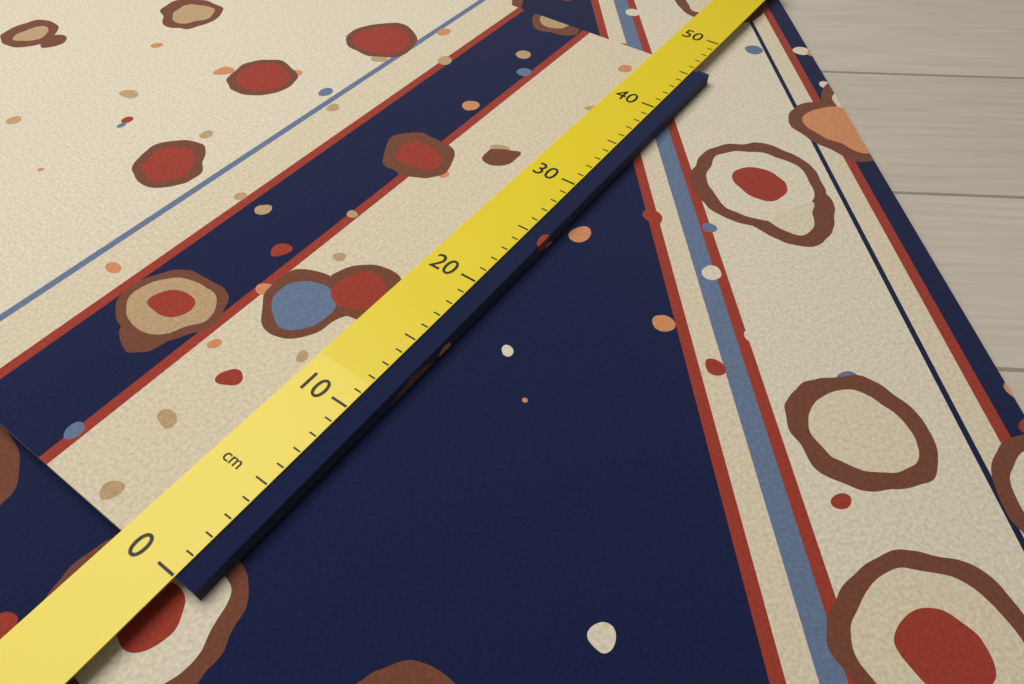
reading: 46 cm
